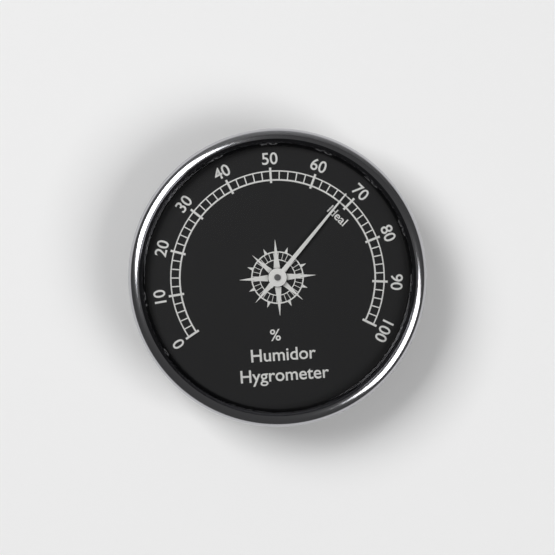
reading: 68 %
